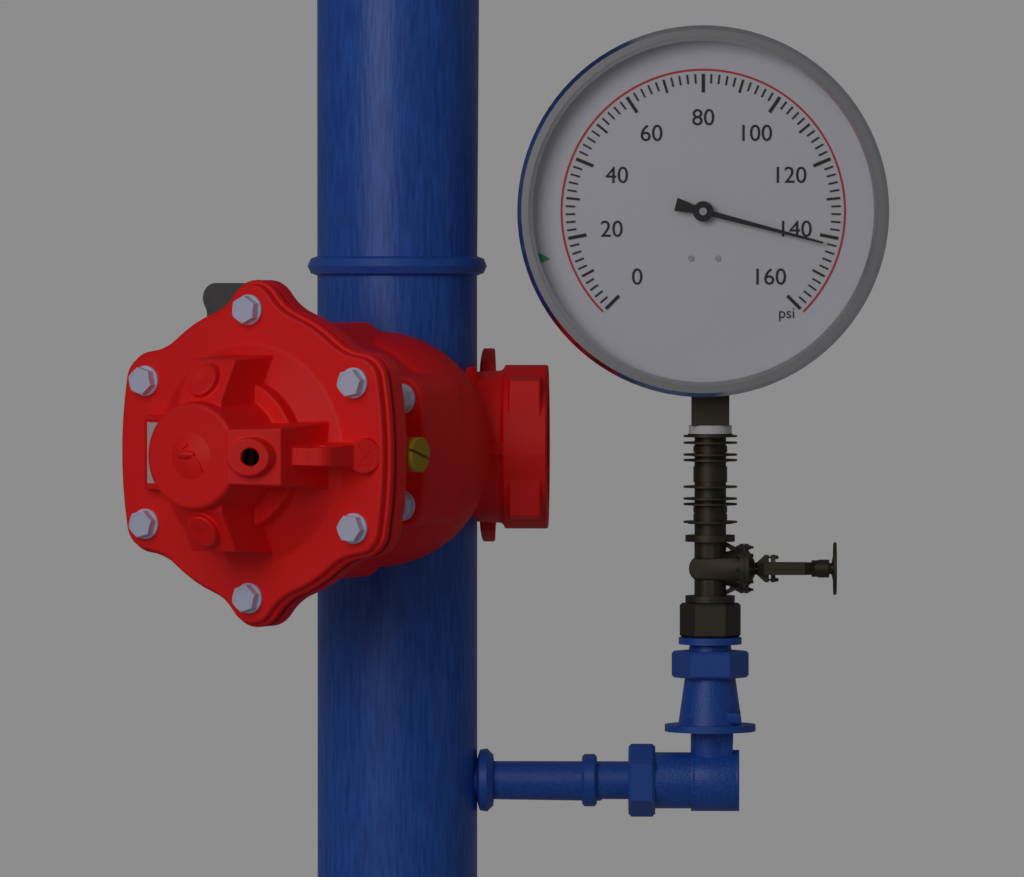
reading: 142 psi
